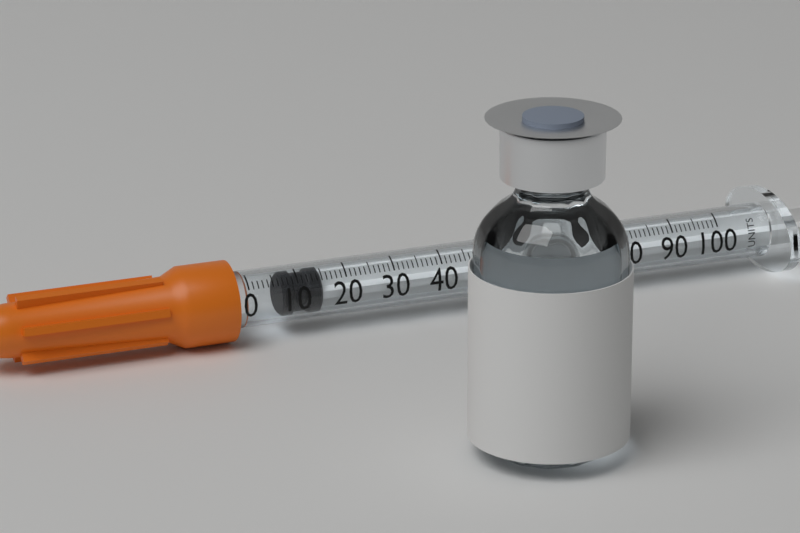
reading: 7 units
